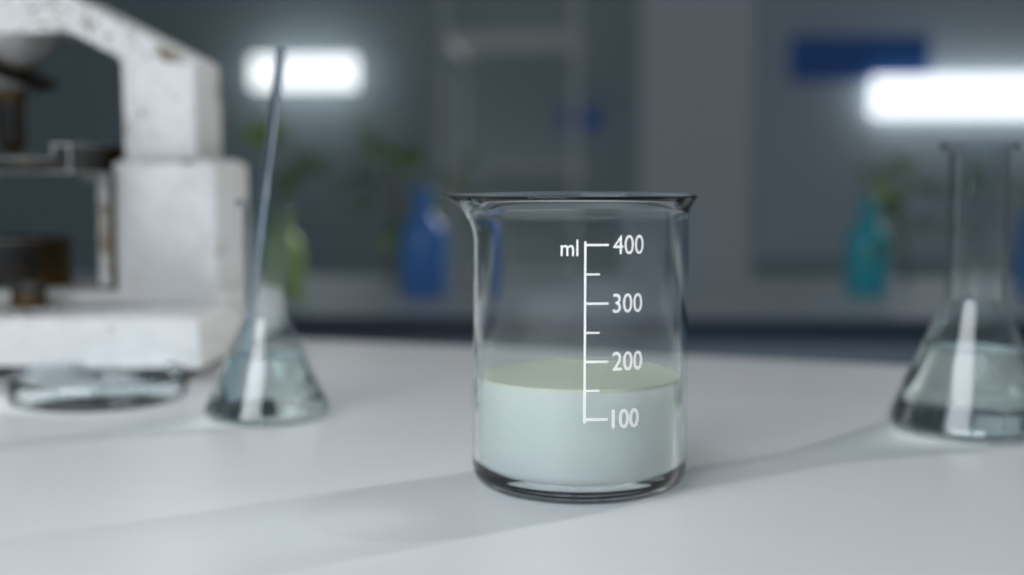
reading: 150 ml
